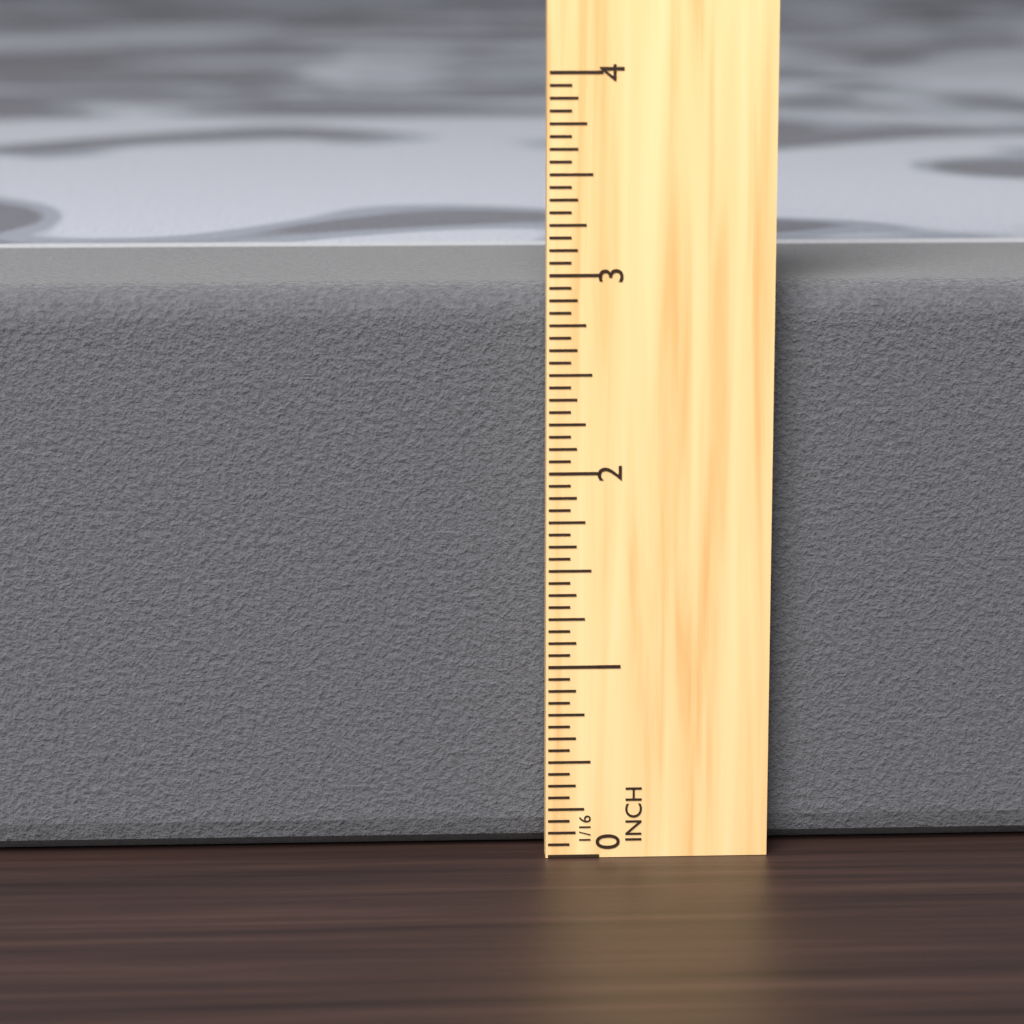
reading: 2.9375 in
